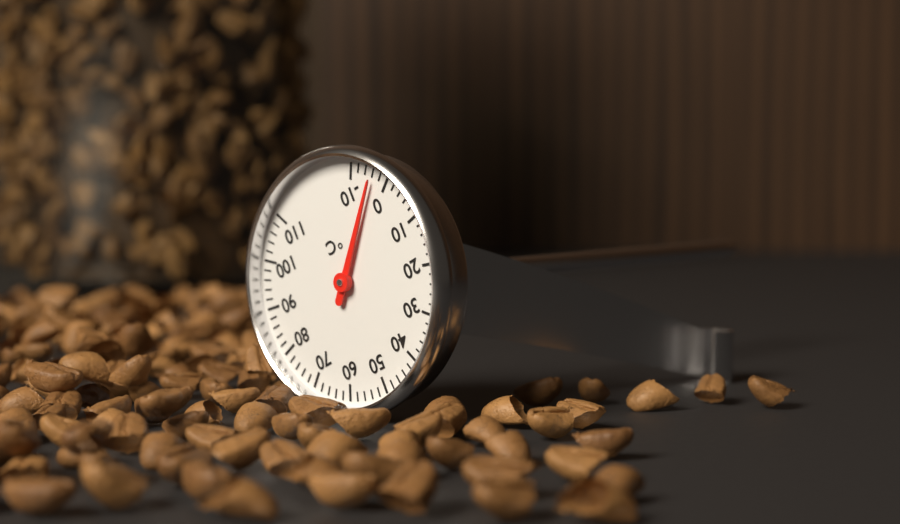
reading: -4 °C
